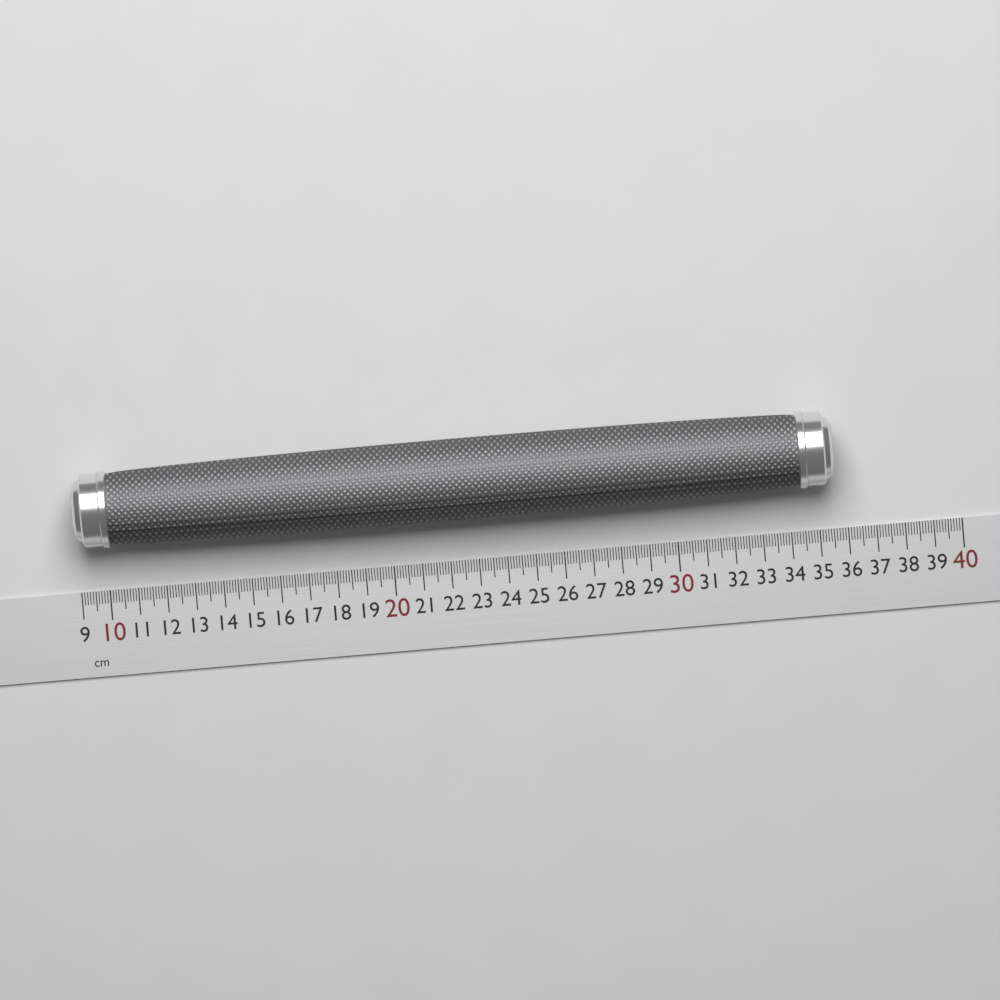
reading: 35.6 cm
